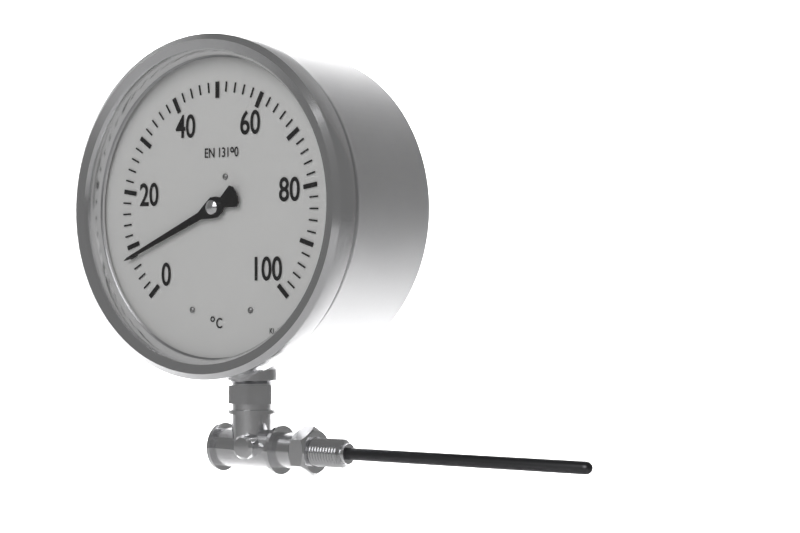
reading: 8 °C
